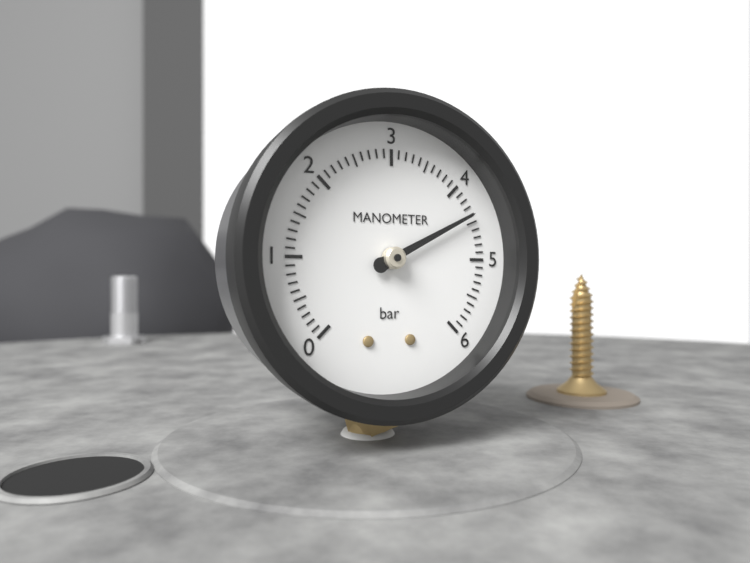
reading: 4.4 bar
